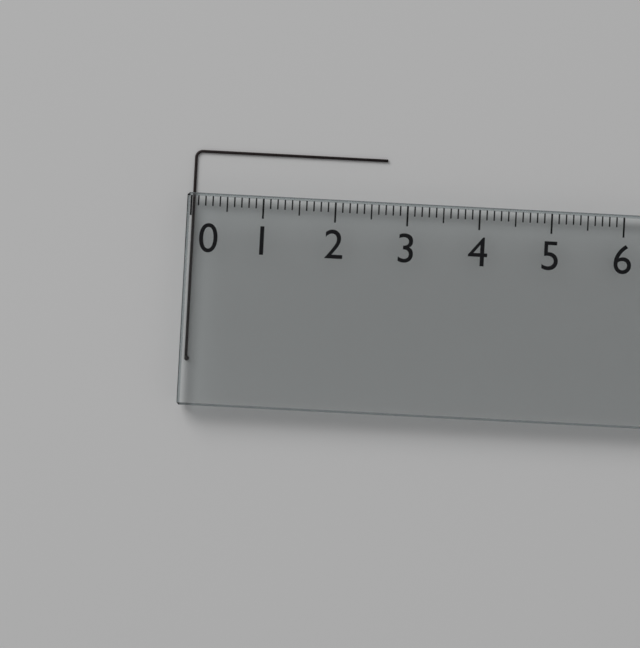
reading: 2.7 (no unit)
